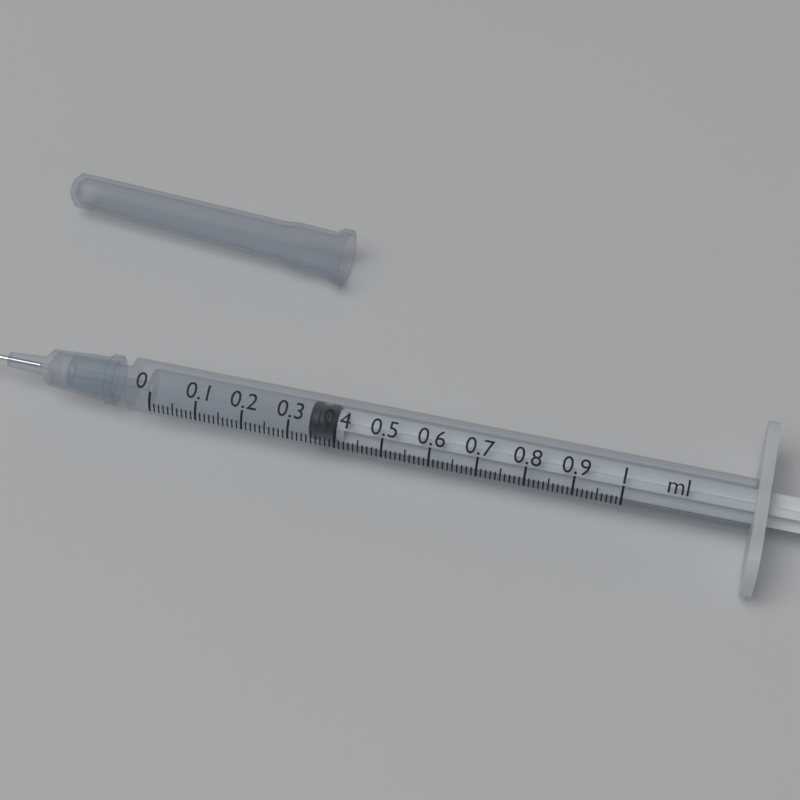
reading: 0.34 ml
